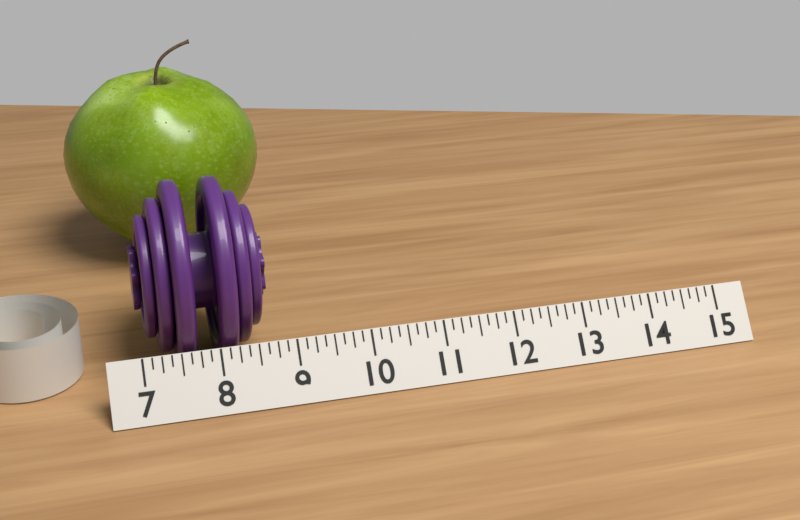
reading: 8.750 (no unit)
